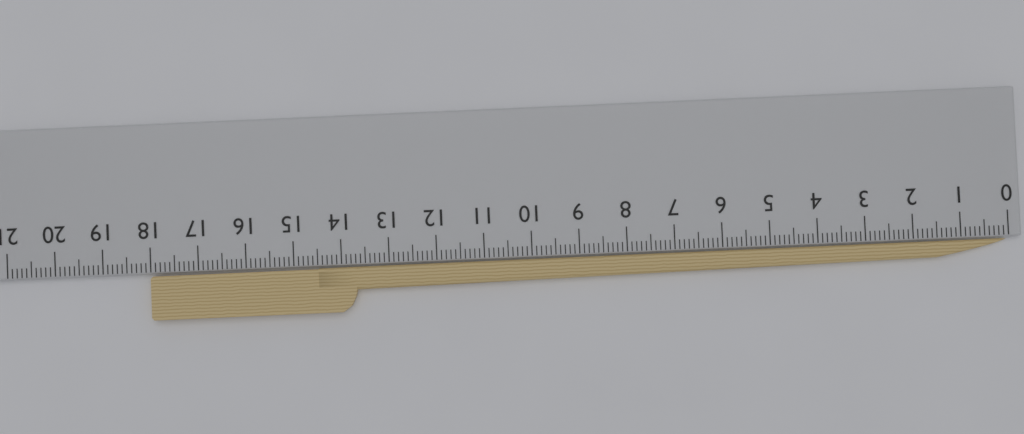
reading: 18.0 cm
